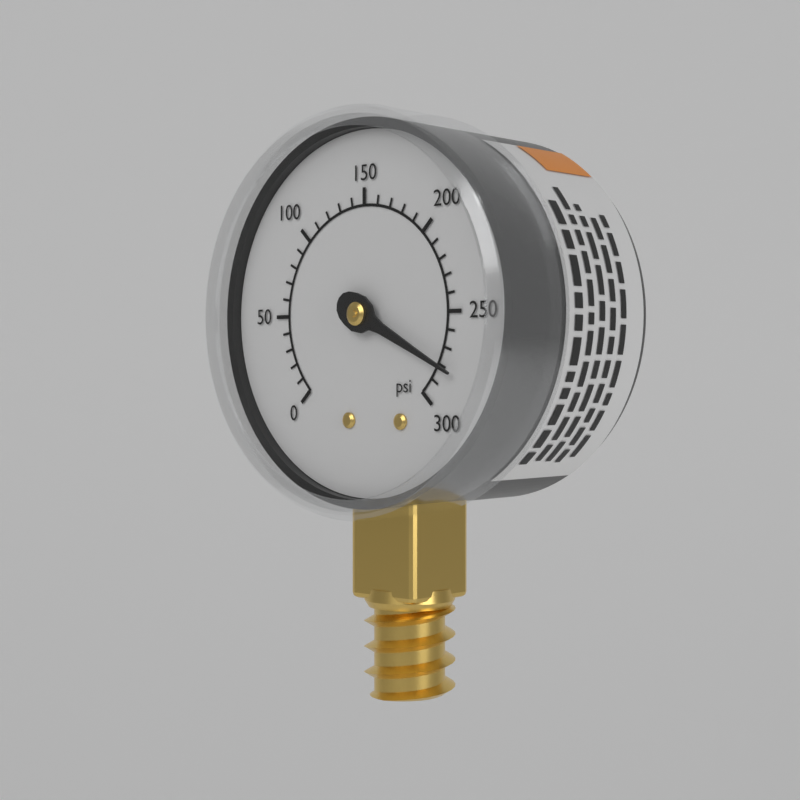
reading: 280 psi
